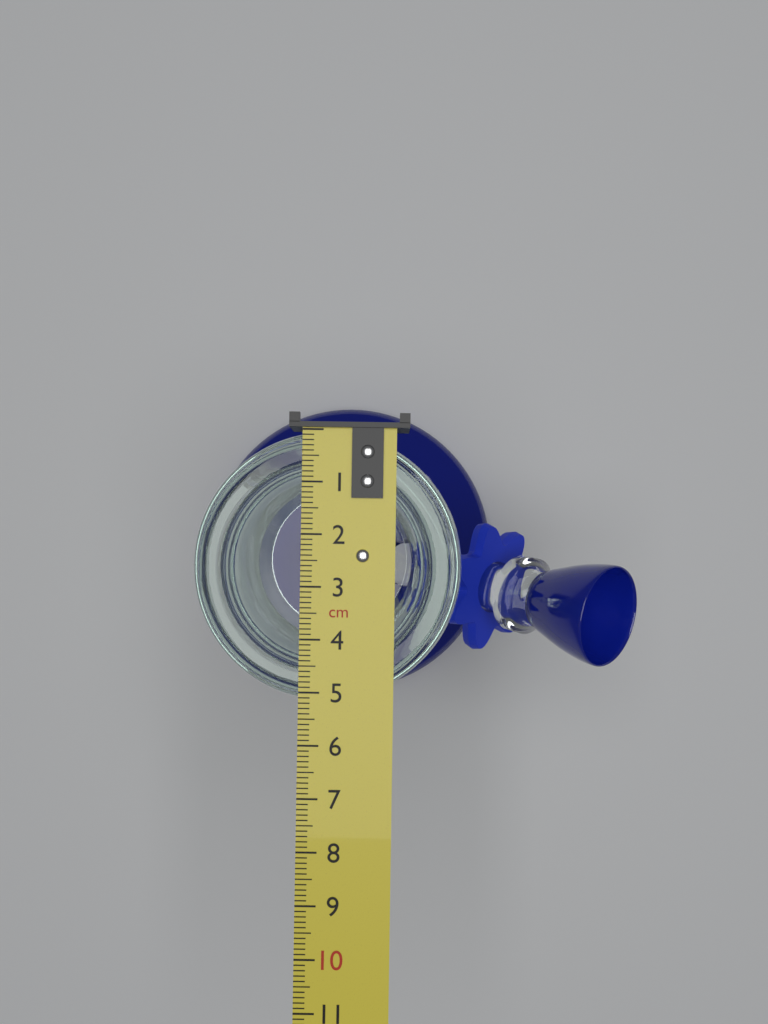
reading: 5.2 cm
